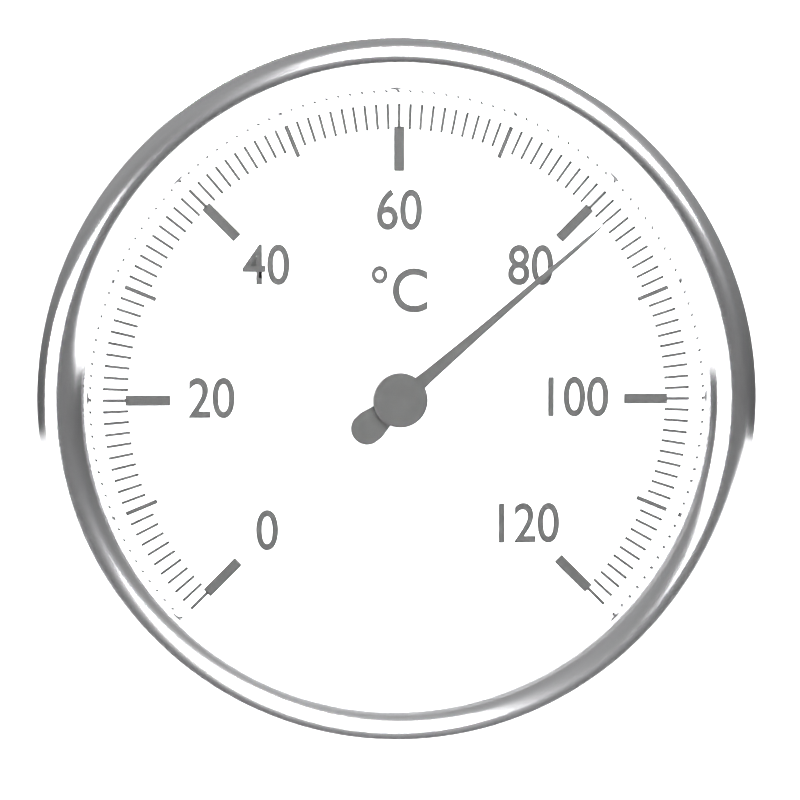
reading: 82 °C
